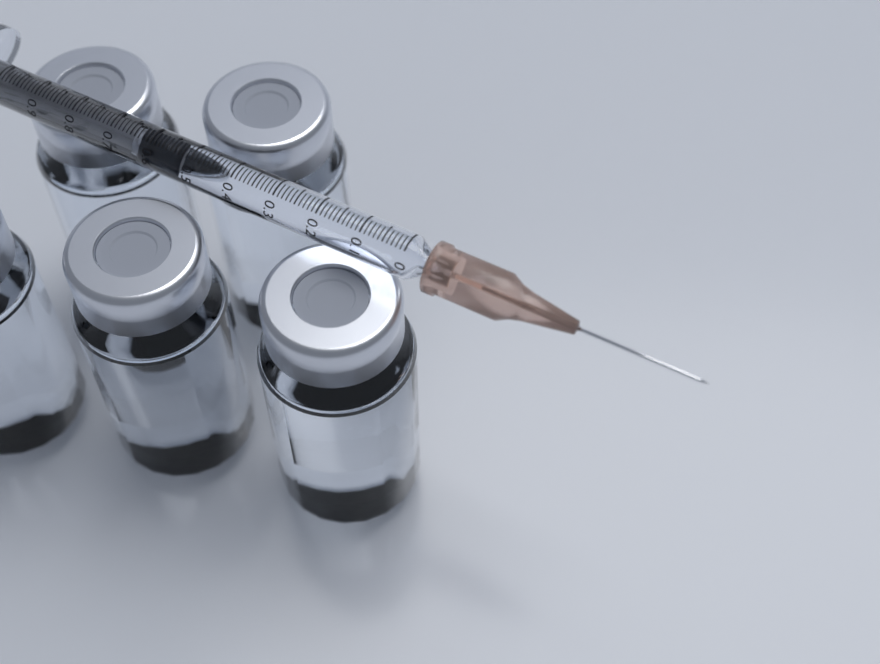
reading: 0.52 ml
